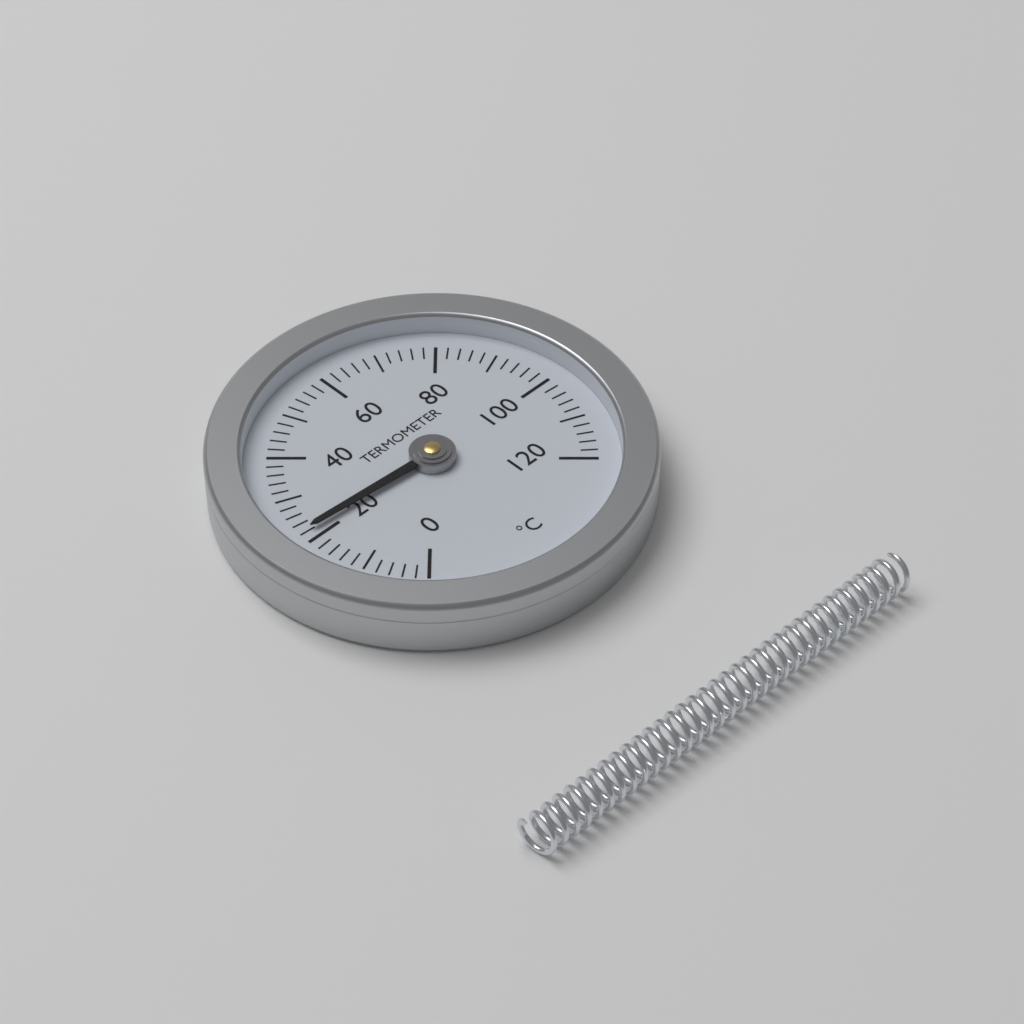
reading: 22 °C
